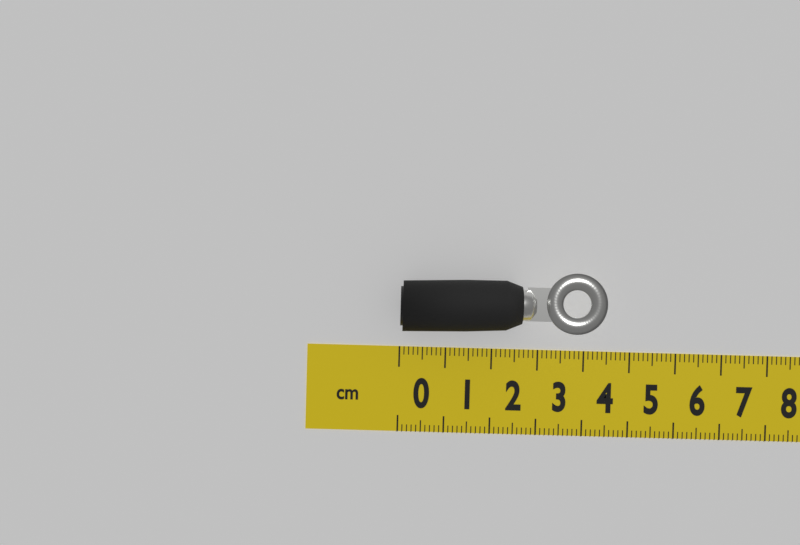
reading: 4.4 cm
